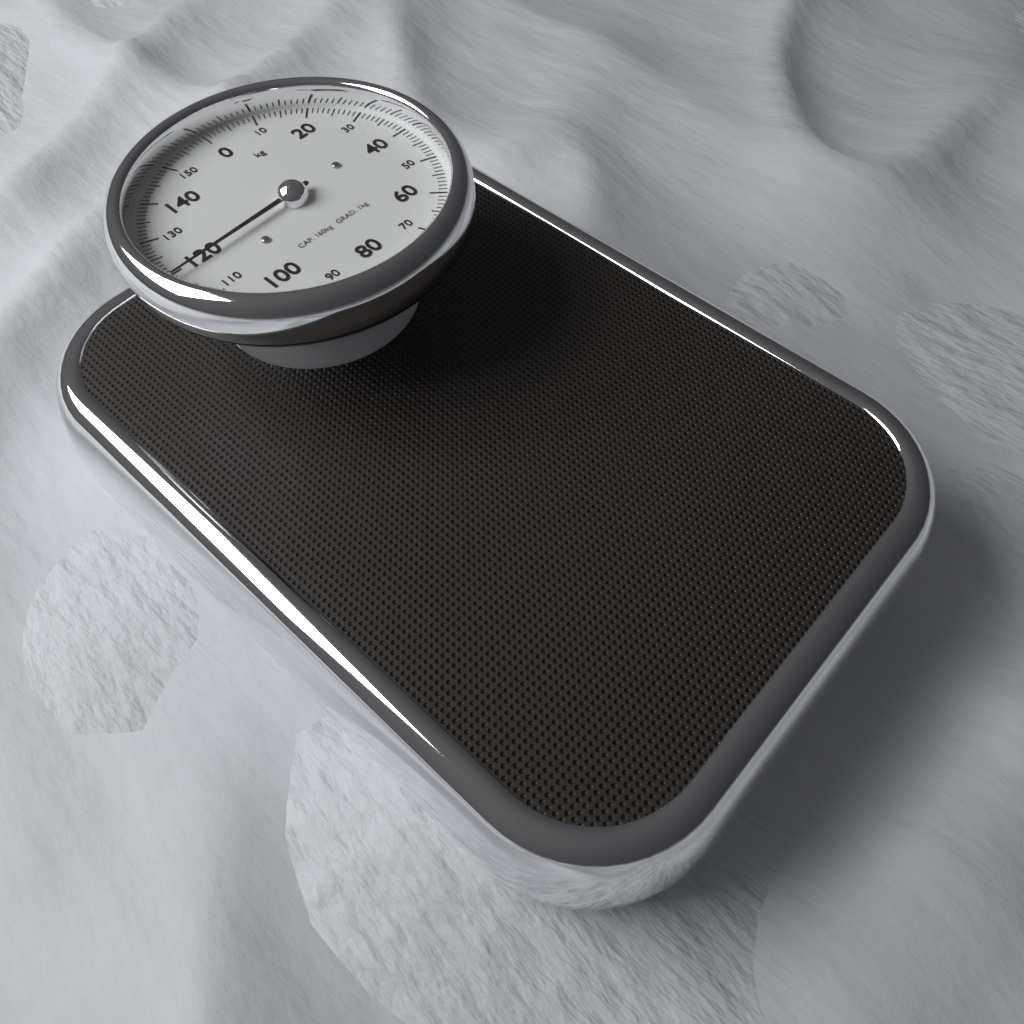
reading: 119 kg
